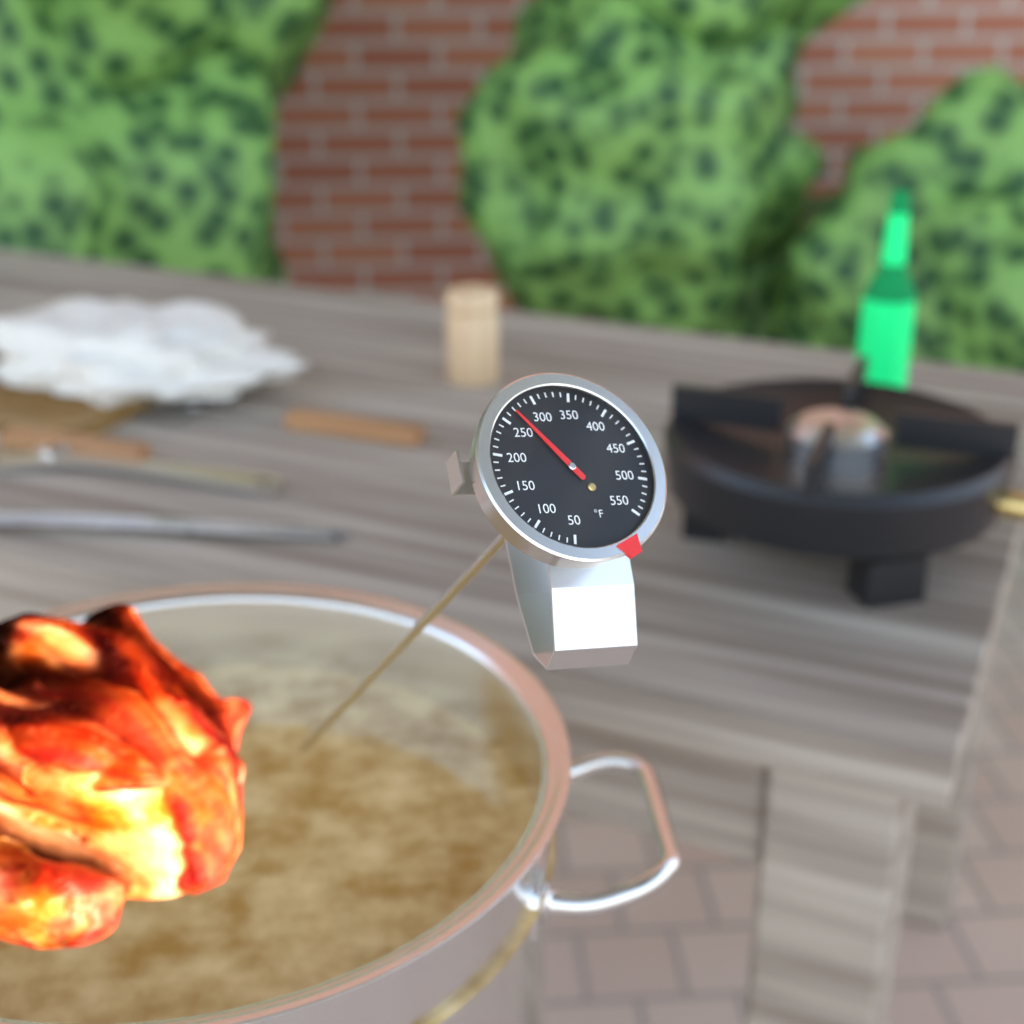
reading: 270 °F
